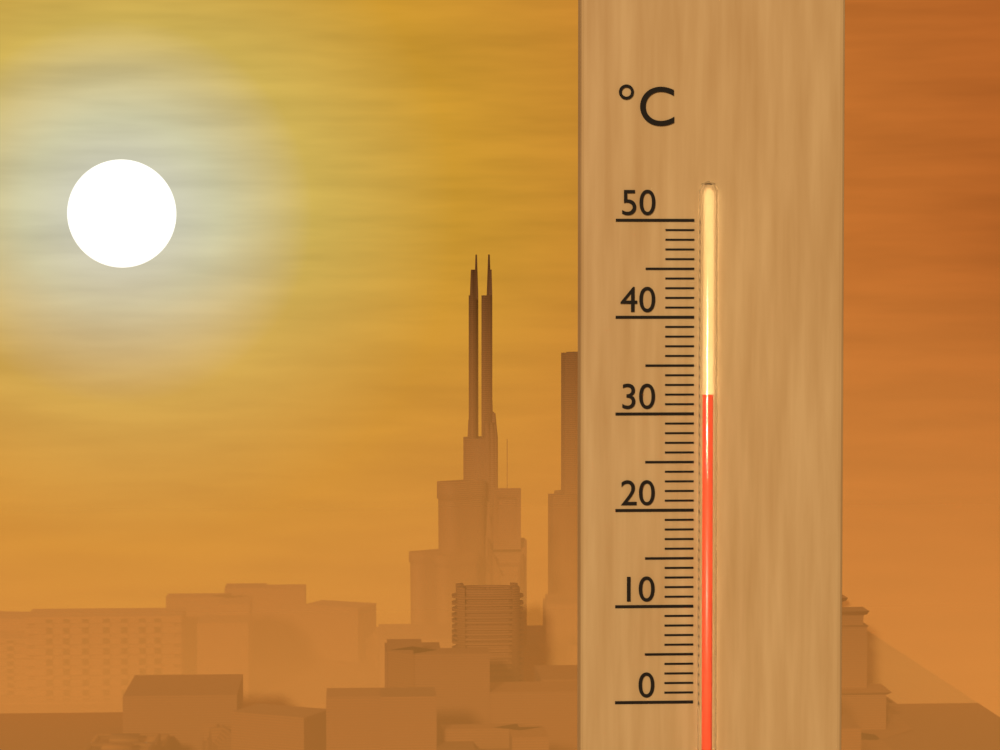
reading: 32 °C
